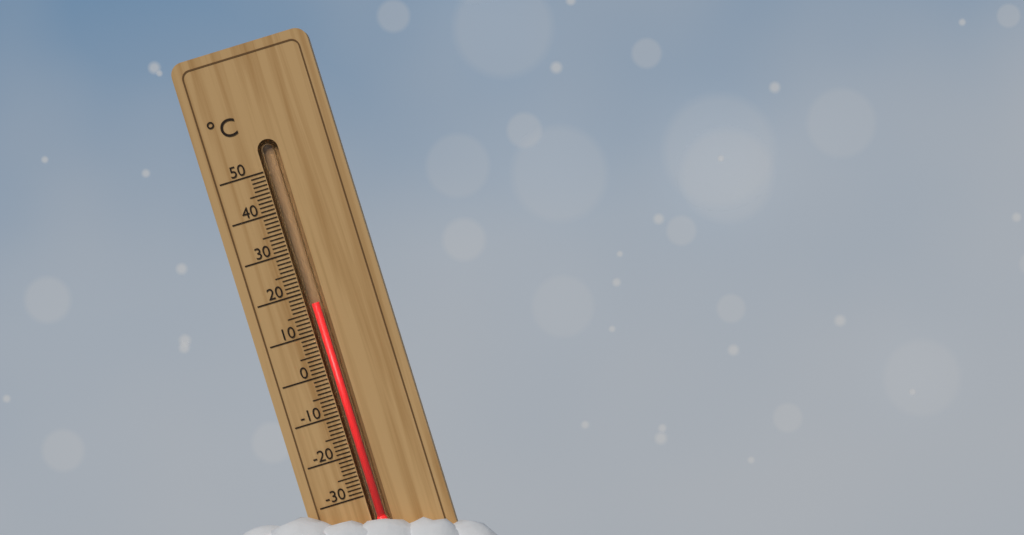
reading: 17 °C
